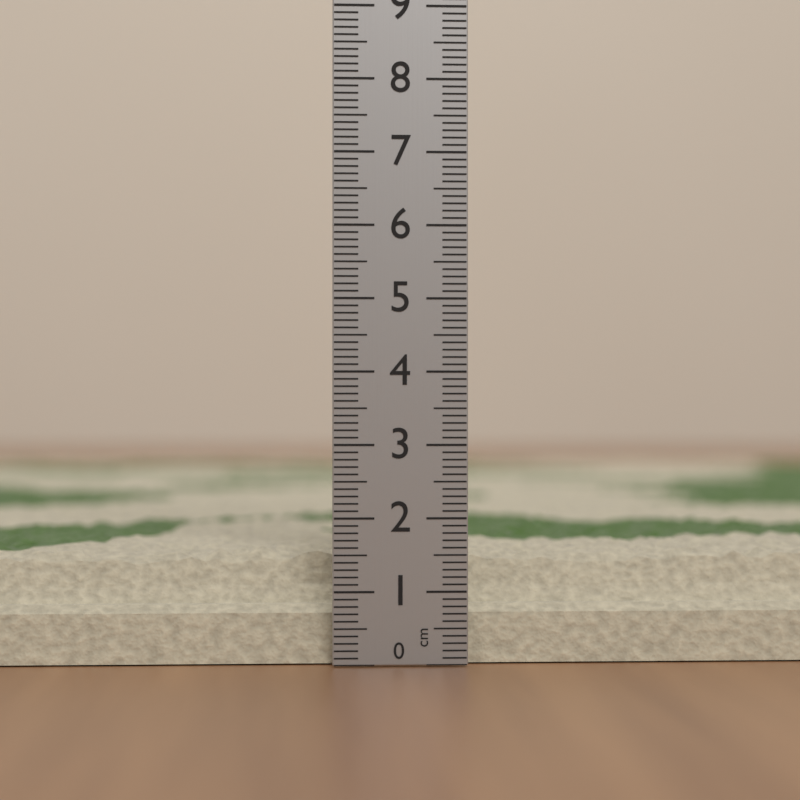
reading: 1.6 cm
